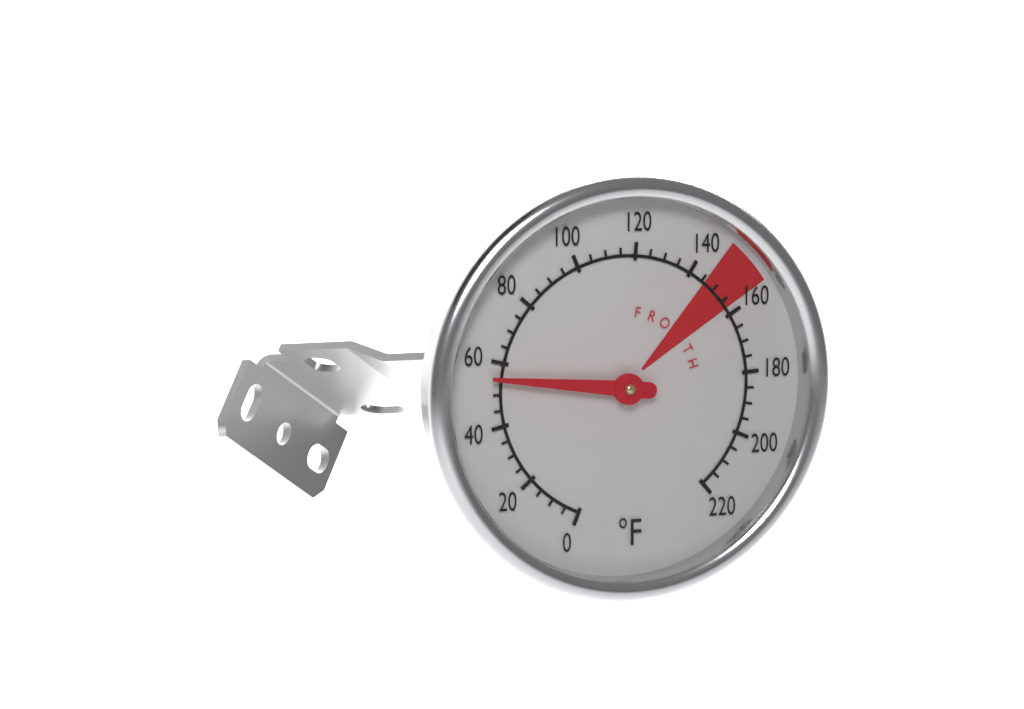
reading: 55 °F
